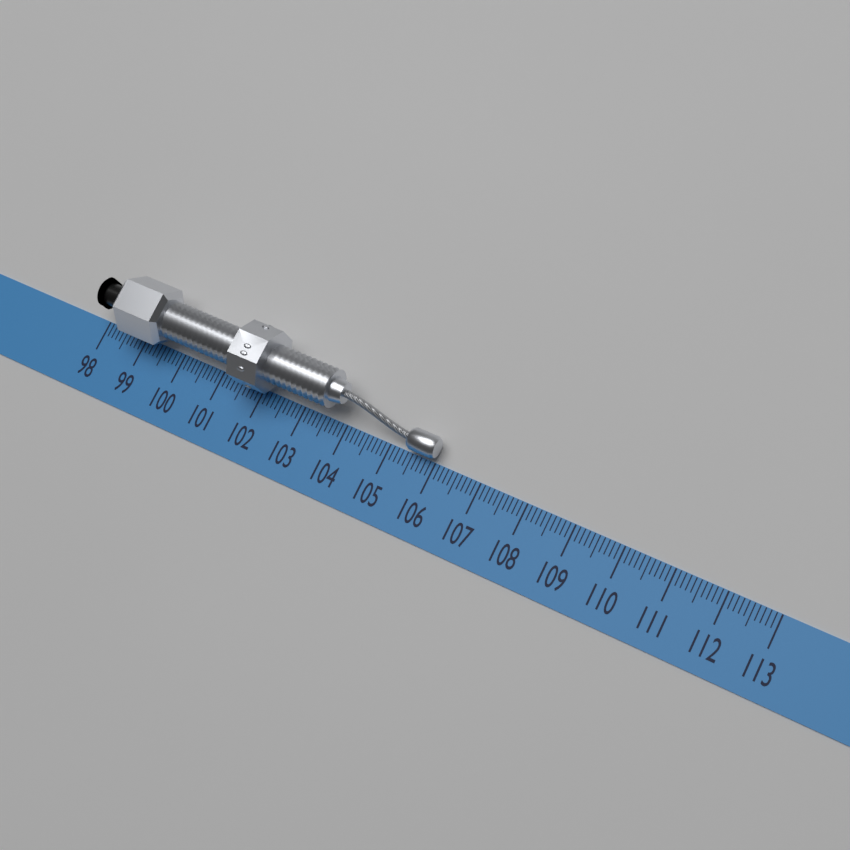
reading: 106.0 (no unit)
